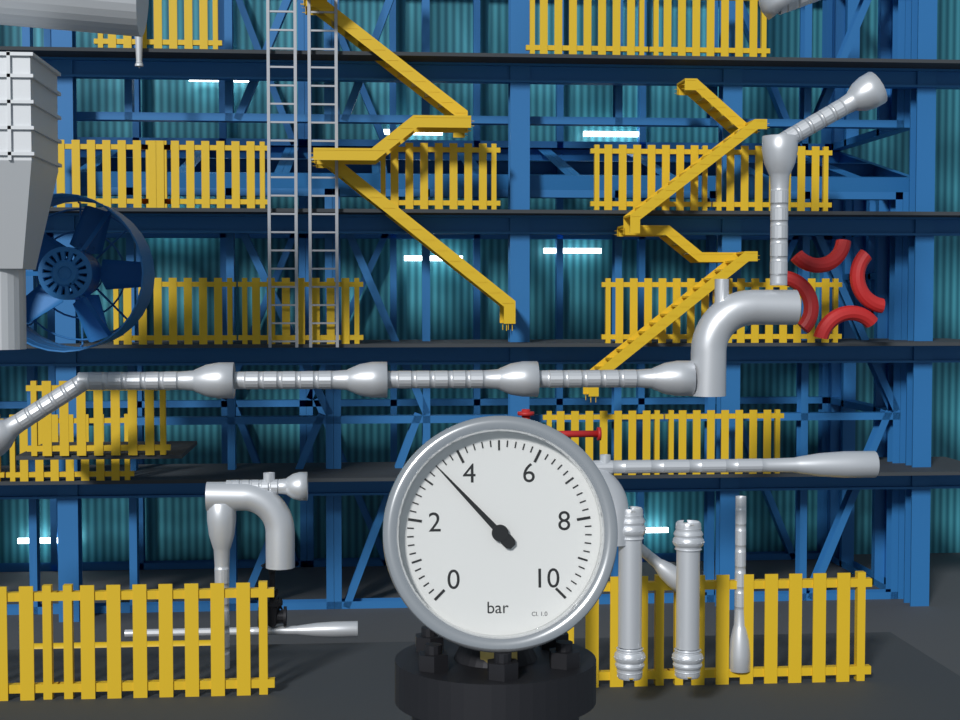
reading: 3.4 bar
